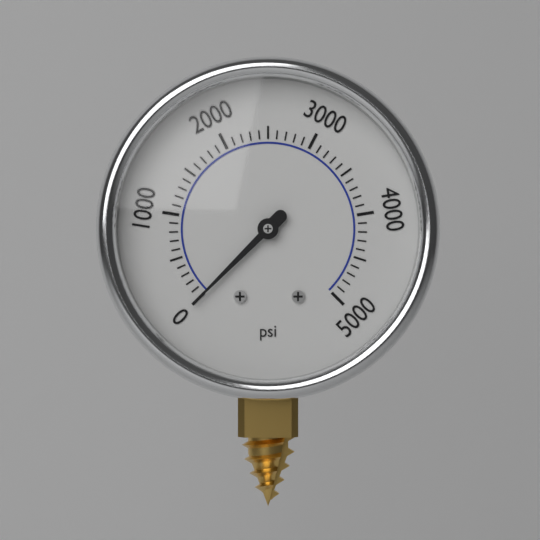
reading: 0 psi
